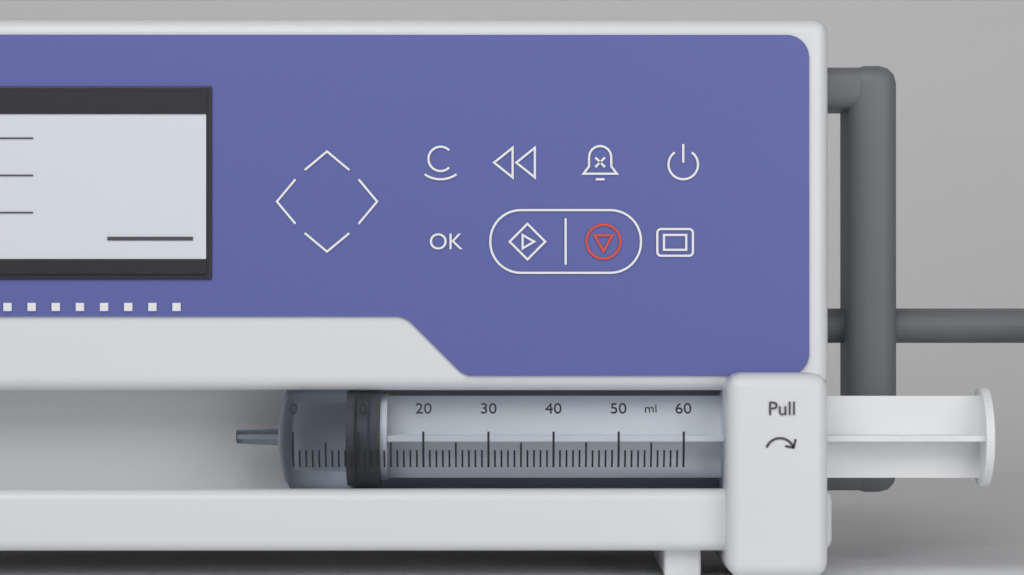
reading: 8 ml
